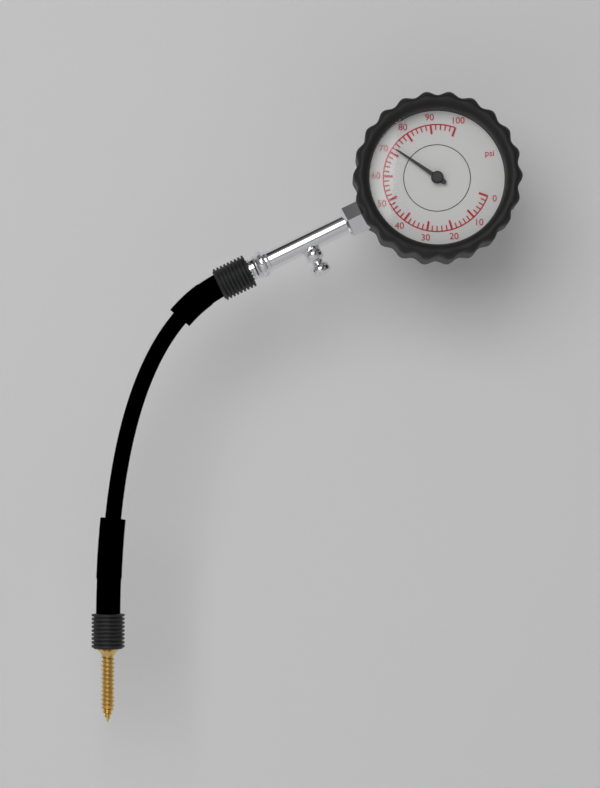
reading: 72 psi
